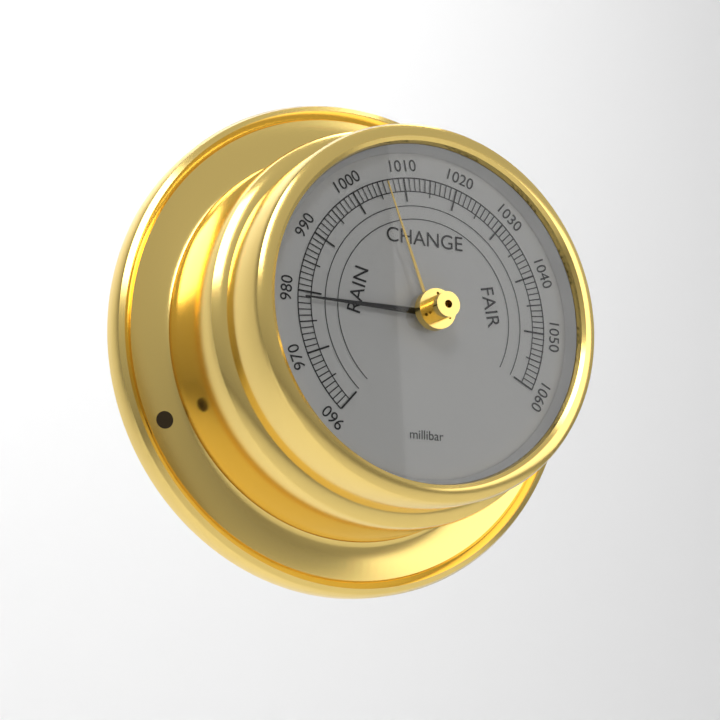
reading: 979 millibar
